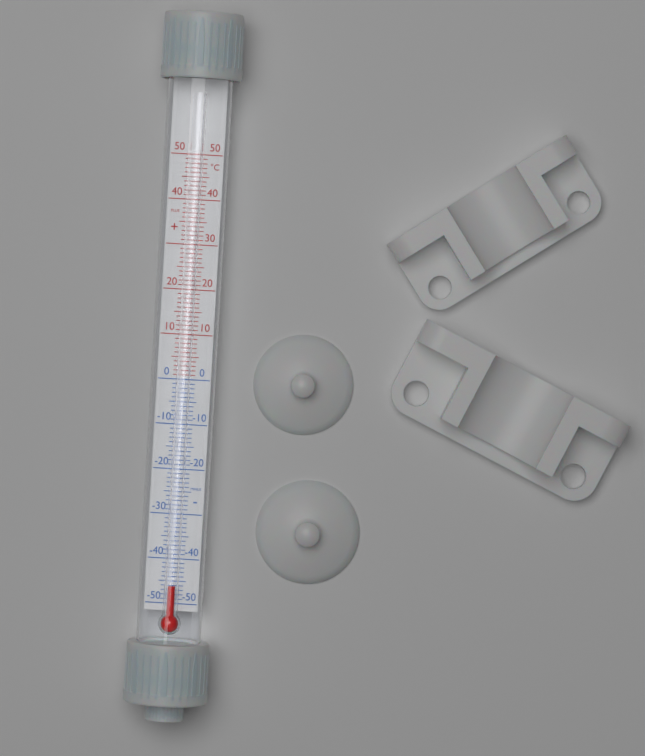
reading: -46 °C
